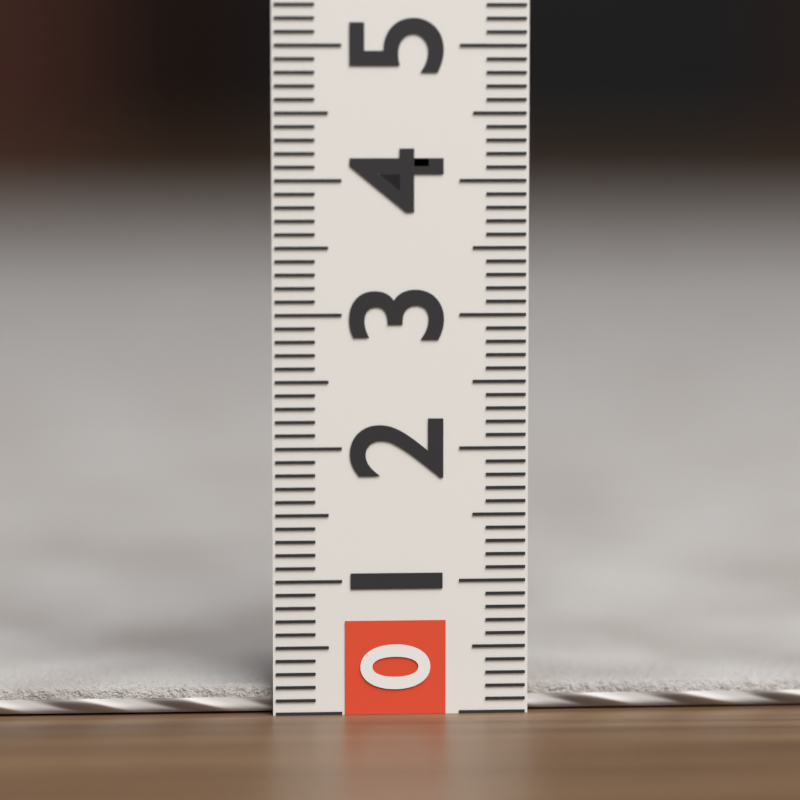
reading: 0.2 (no unit)
